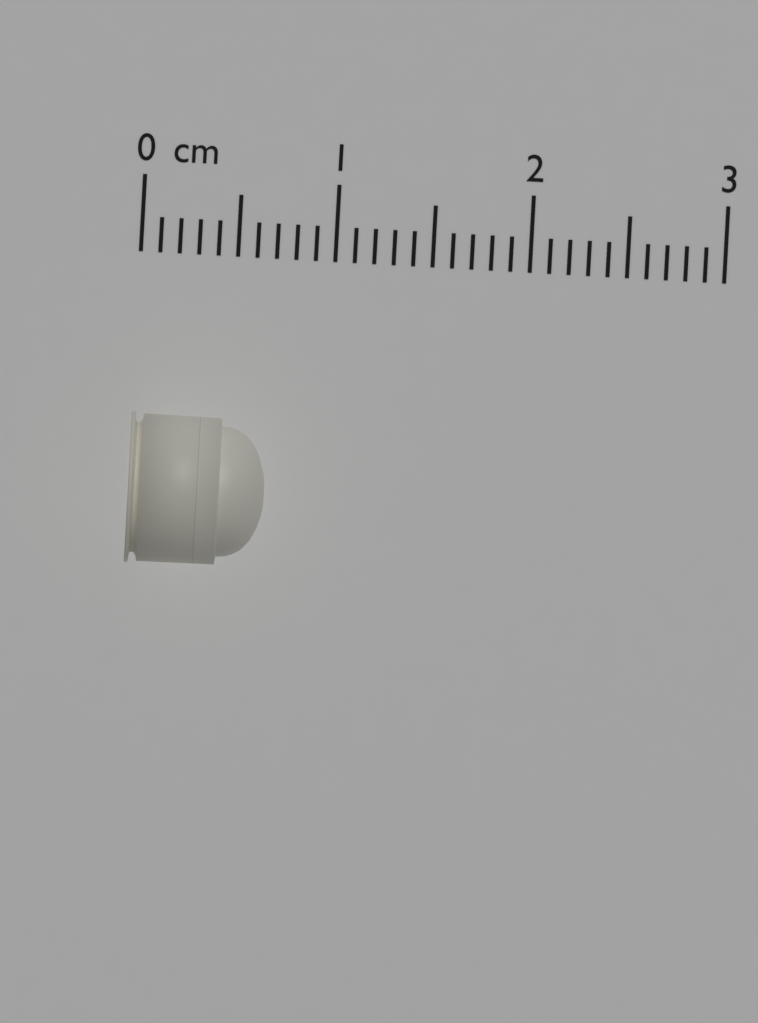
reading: 0.7 cm
